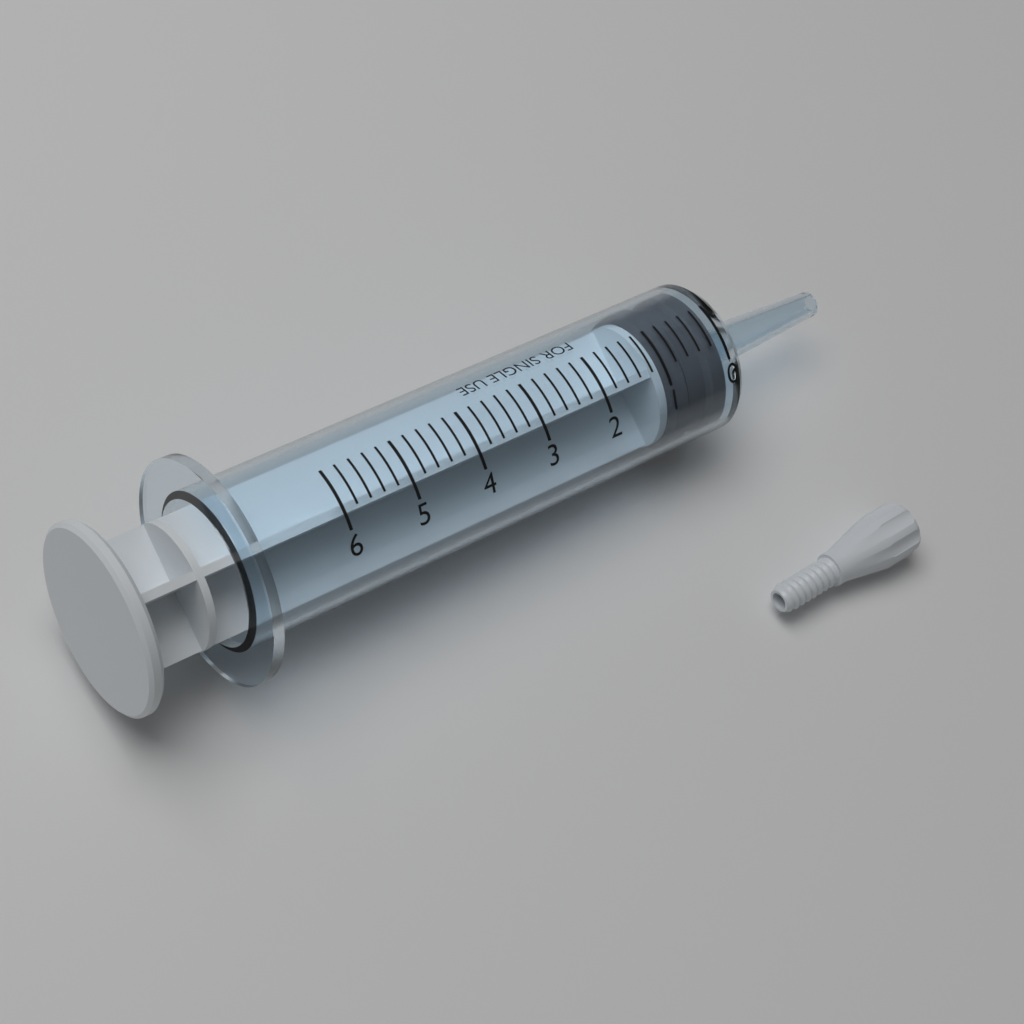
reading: 0.0 (no unit)
